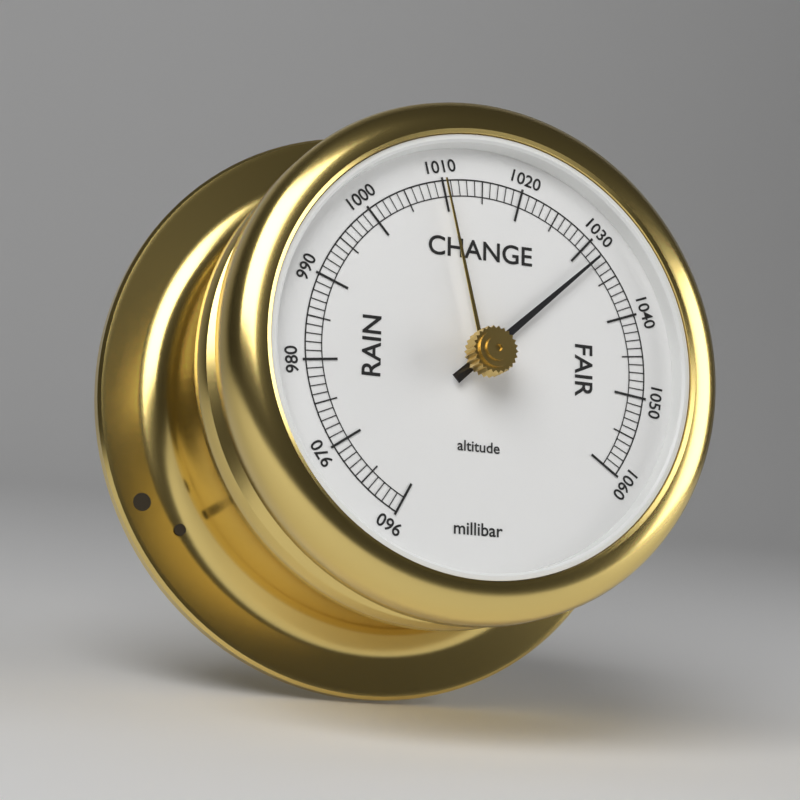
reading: 1032 millibar
